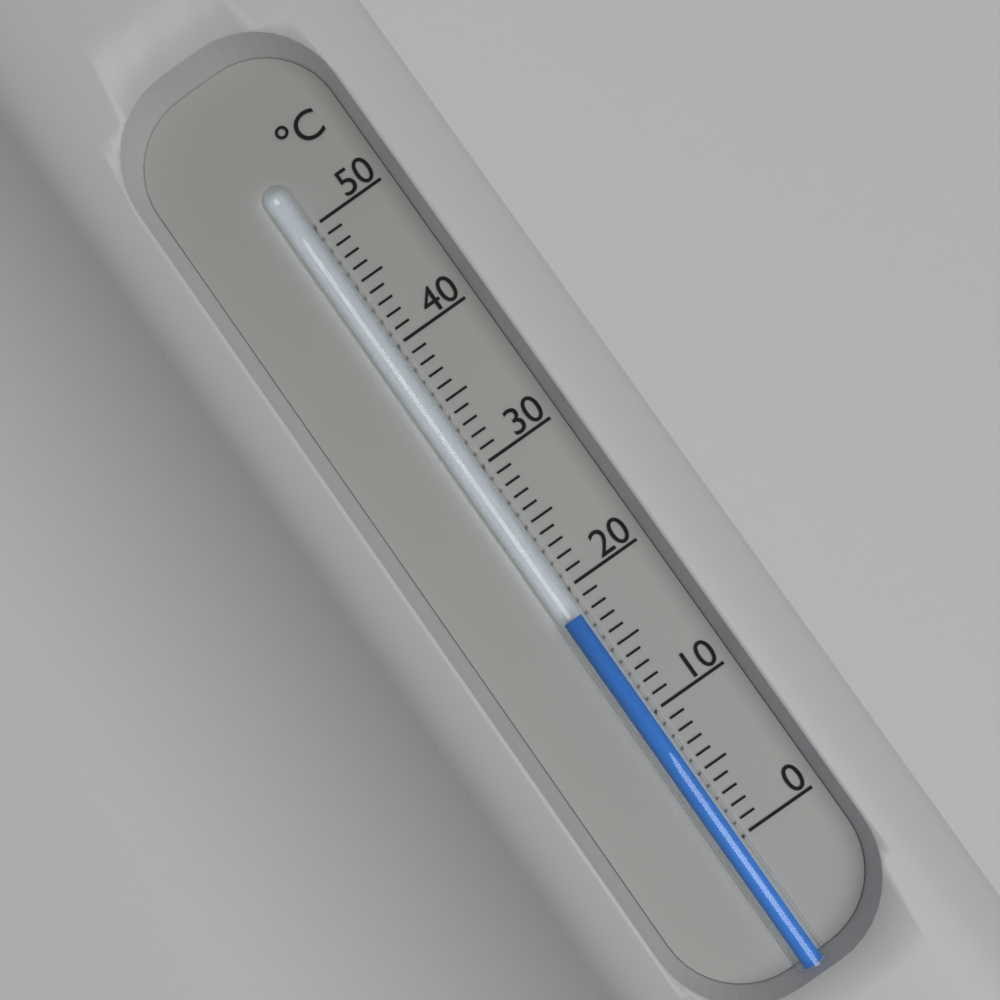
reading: 18 °C
